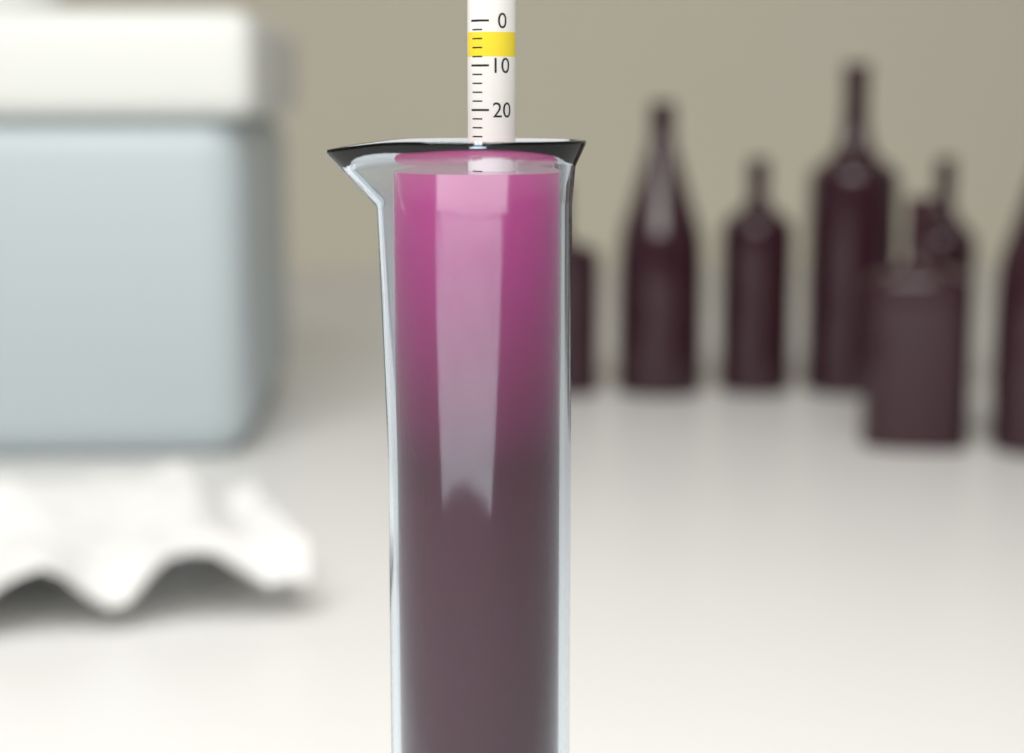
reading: 34 (no unit)
